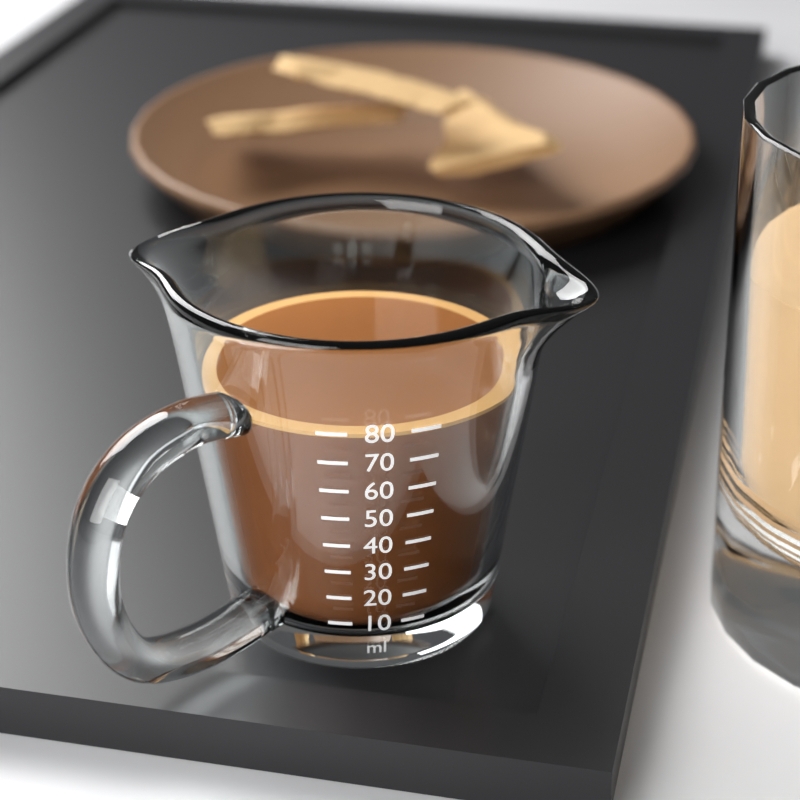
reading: 78 ml
